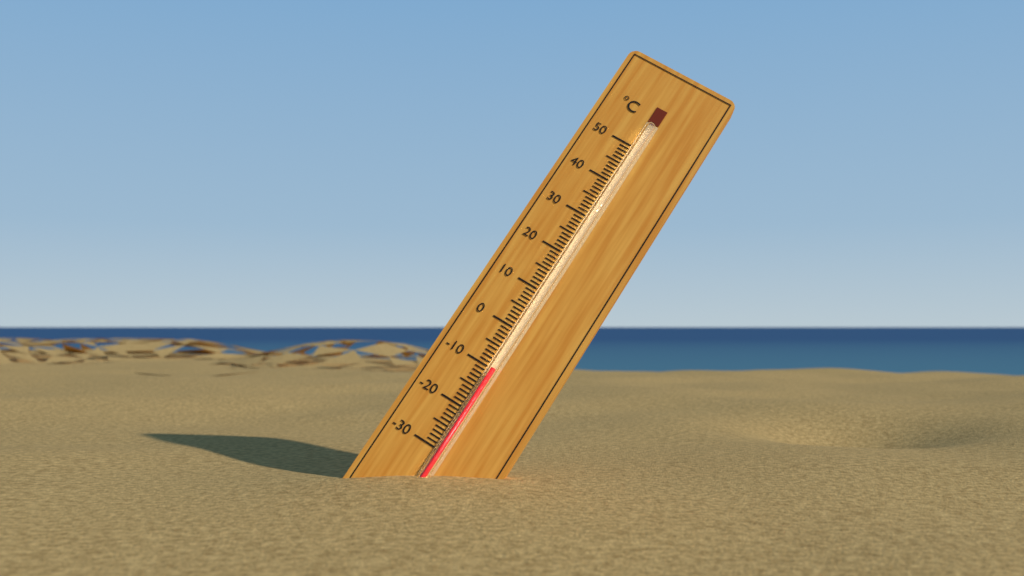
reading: -10 °C
